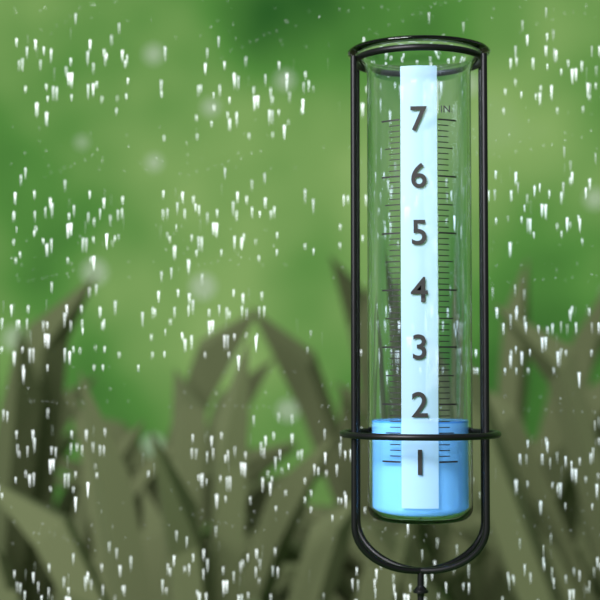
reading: 1.7 in
